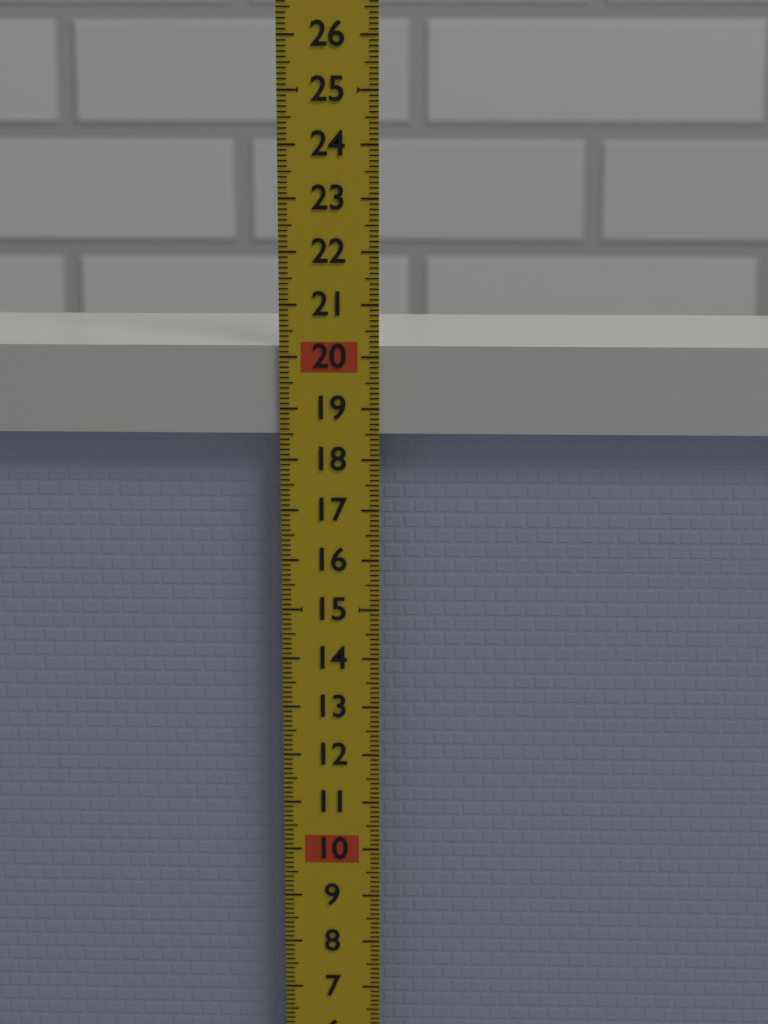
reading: 20.2 (no unit)
